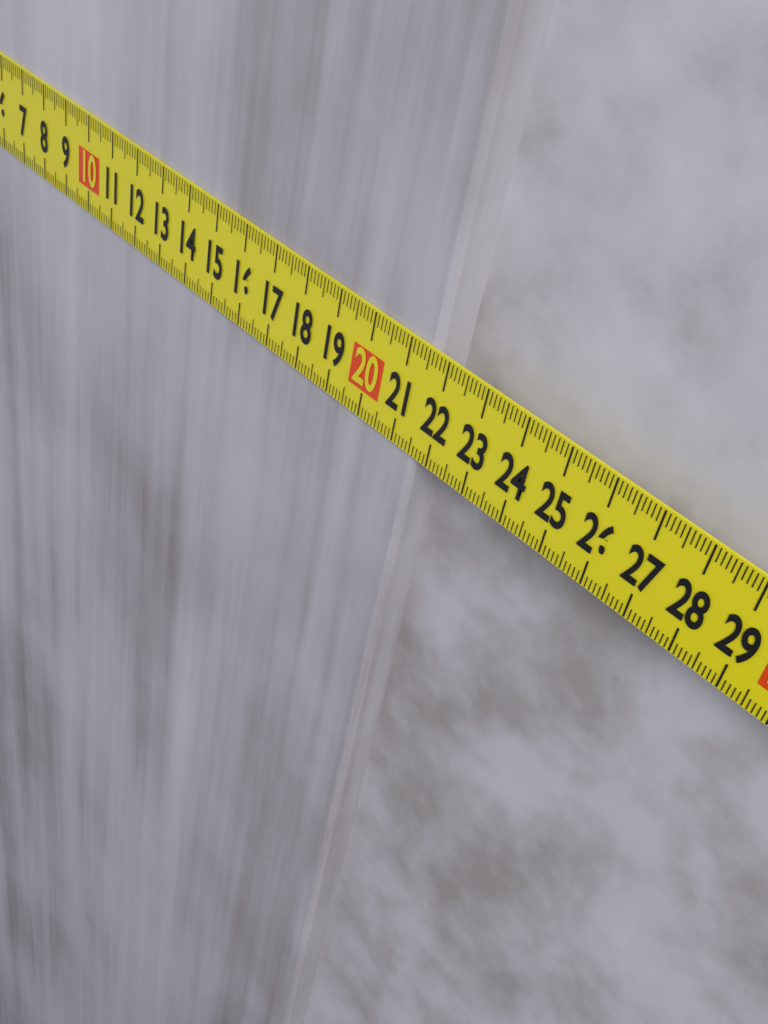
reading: 21.6 cm
